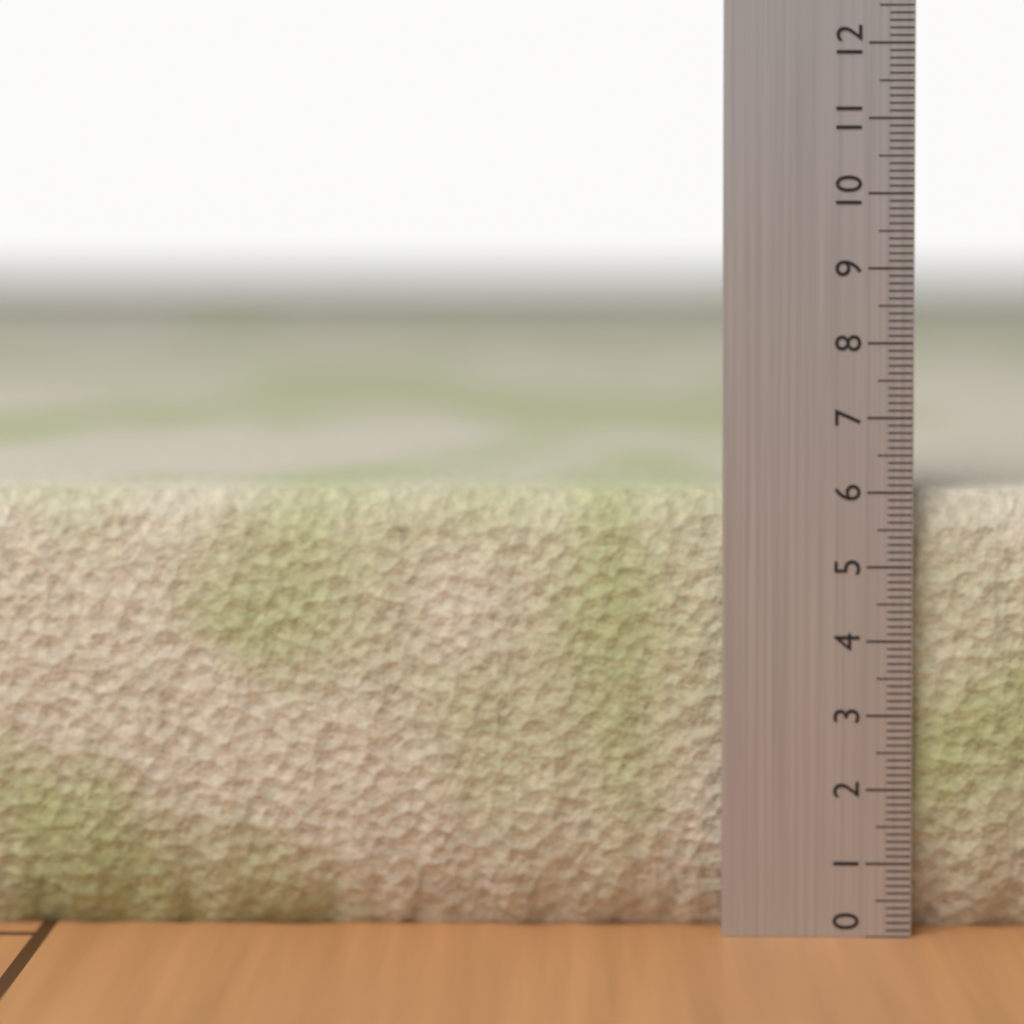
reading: 6.0 (no unit)
